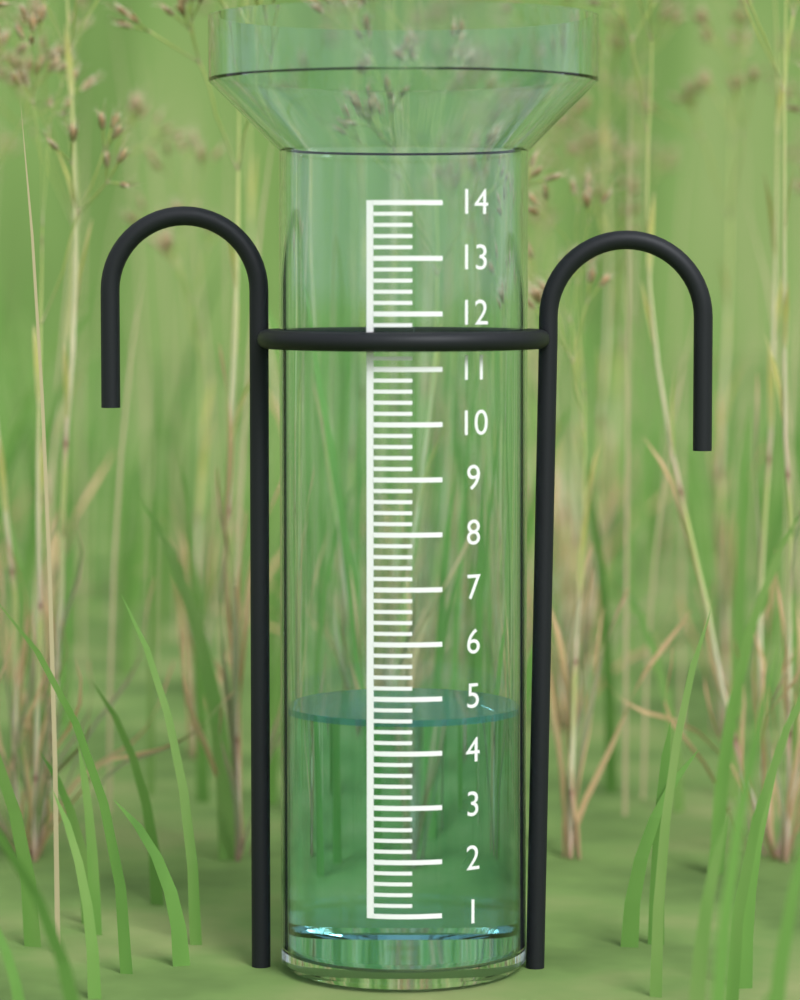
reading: 4.6 (no unit)
